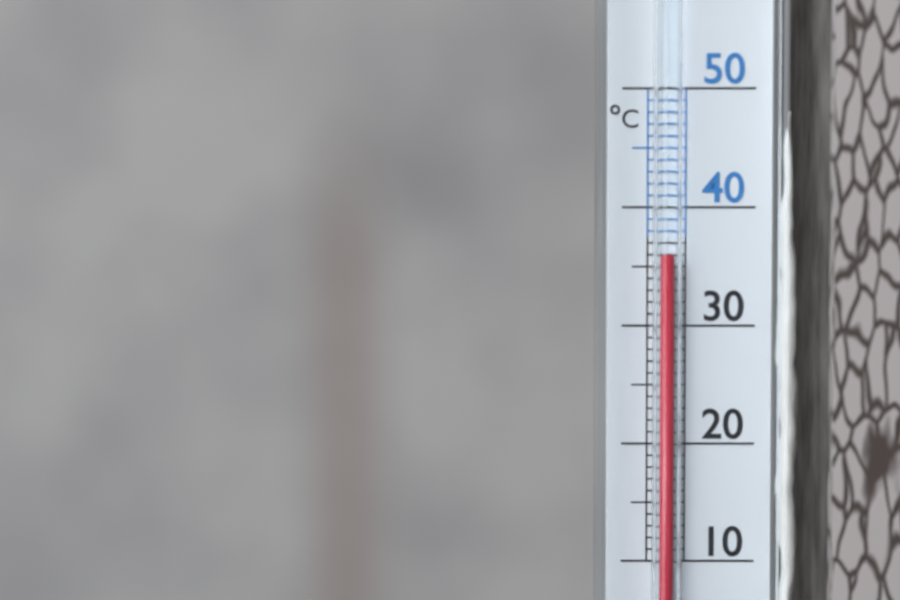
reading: 36 °C
